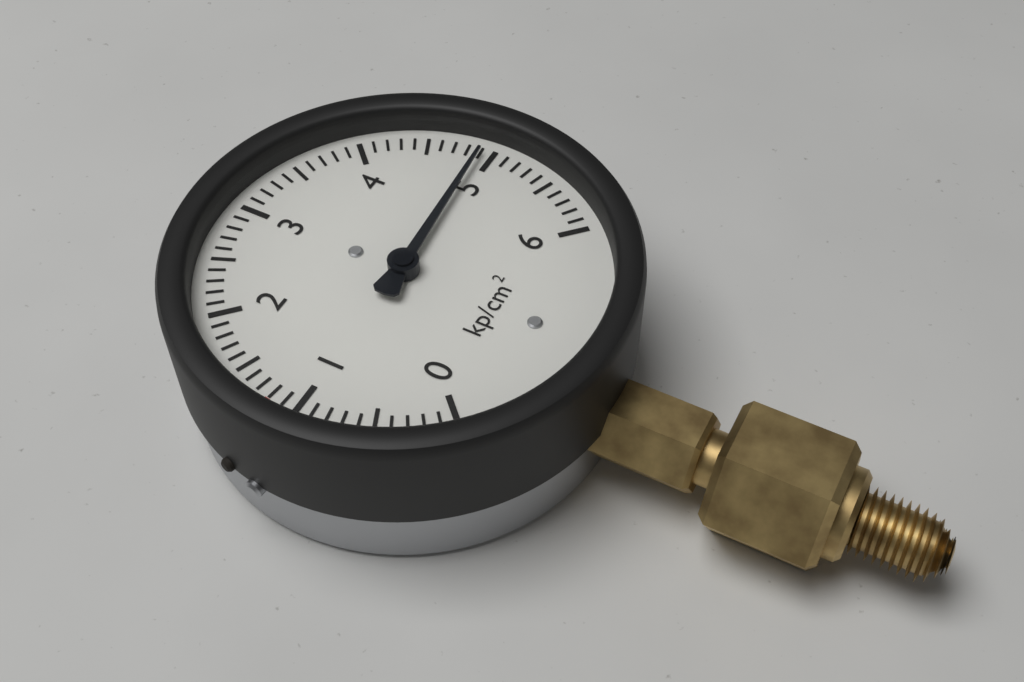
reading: 4.9 kp/cm²
